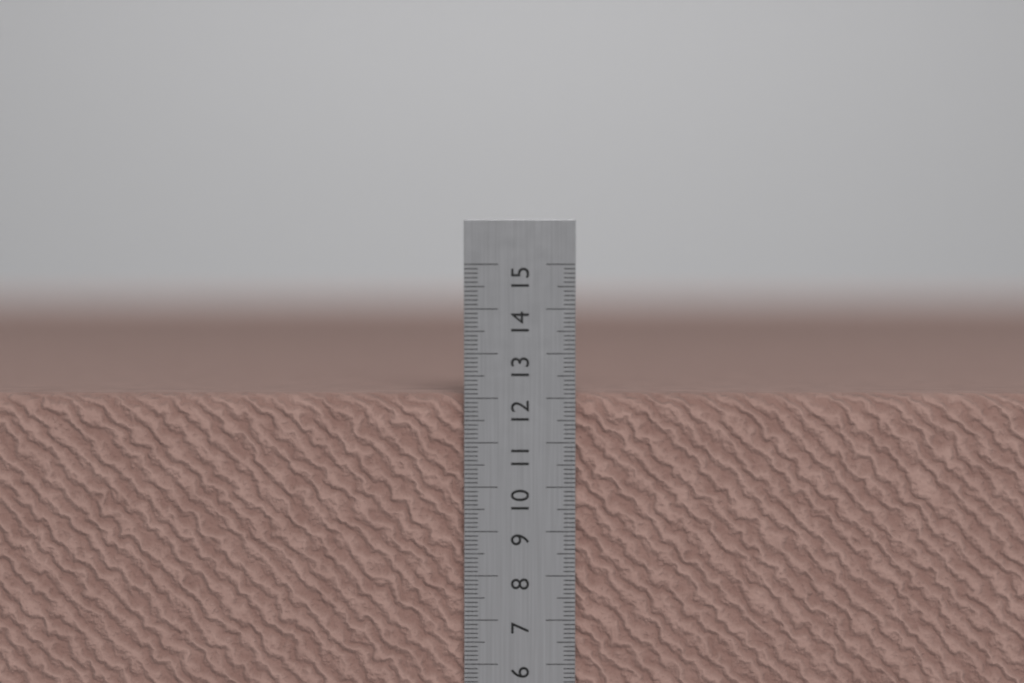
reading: 12.1 cm
